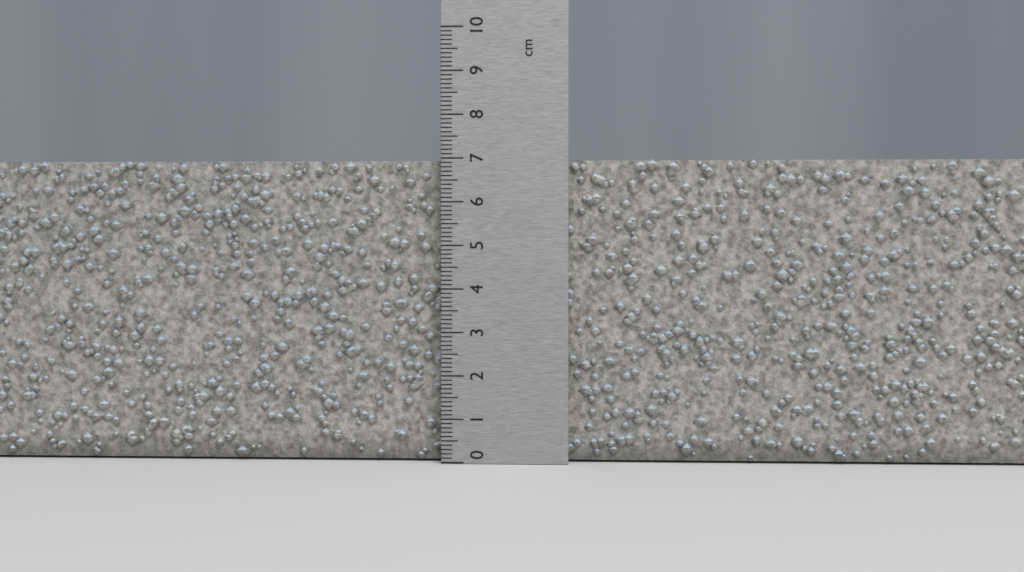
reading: 7.0 cm
